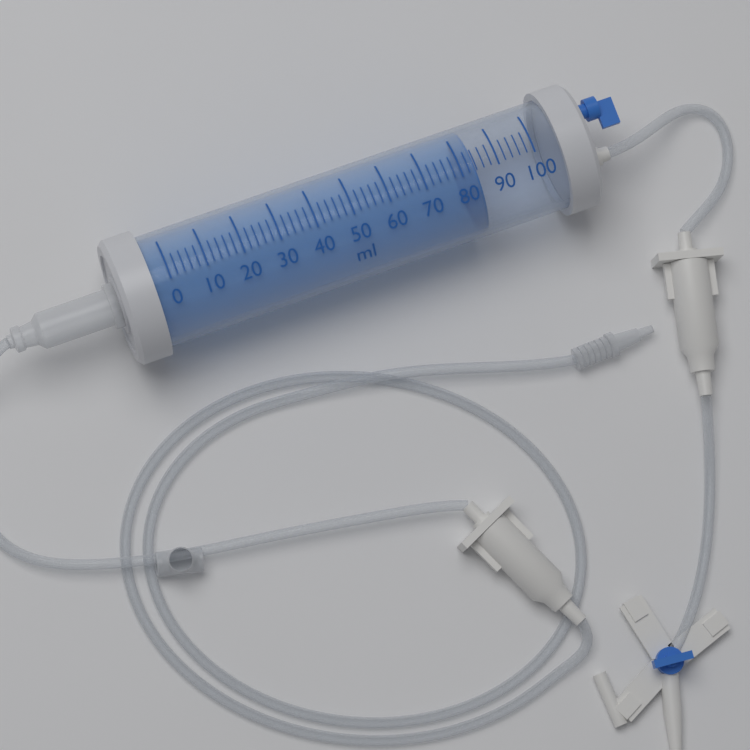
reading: 84 ml
